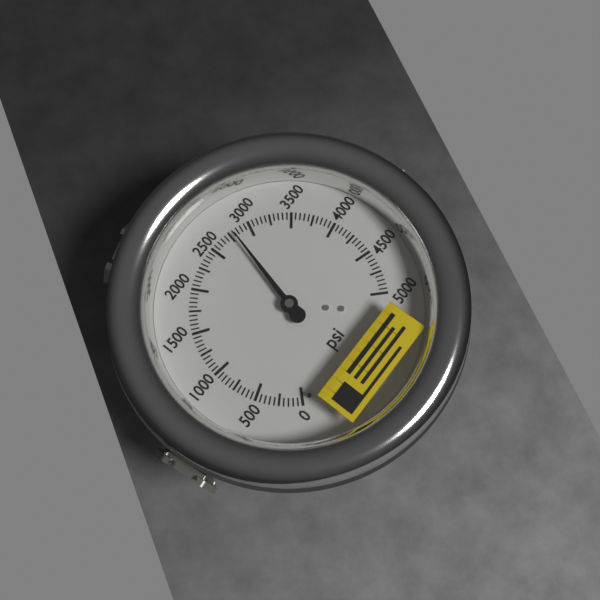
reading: 2800 psi
